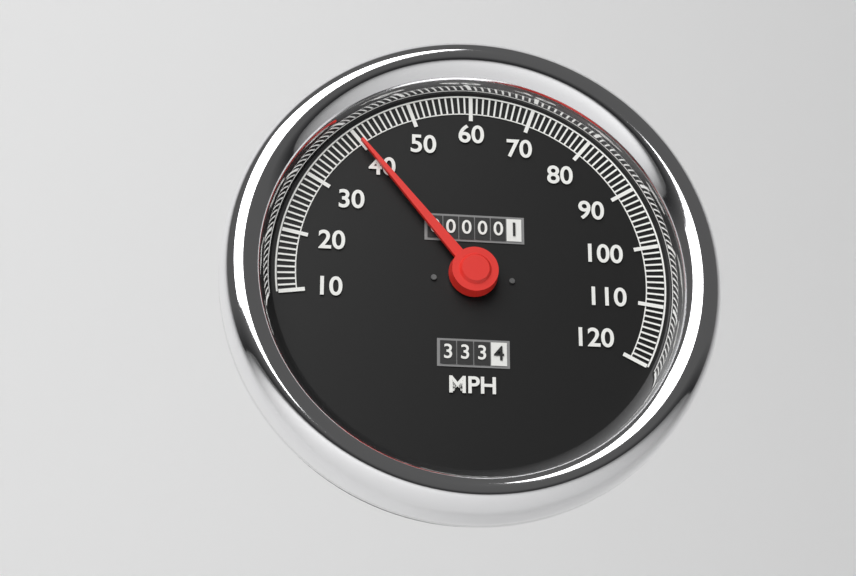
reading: 40 MPH
